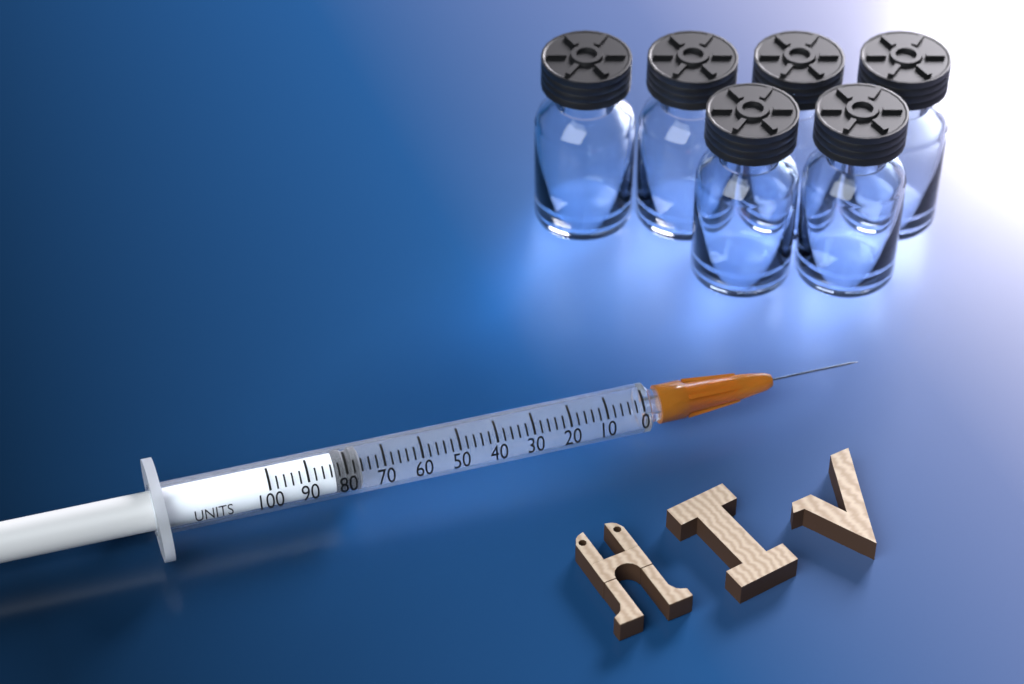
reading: 76 units
